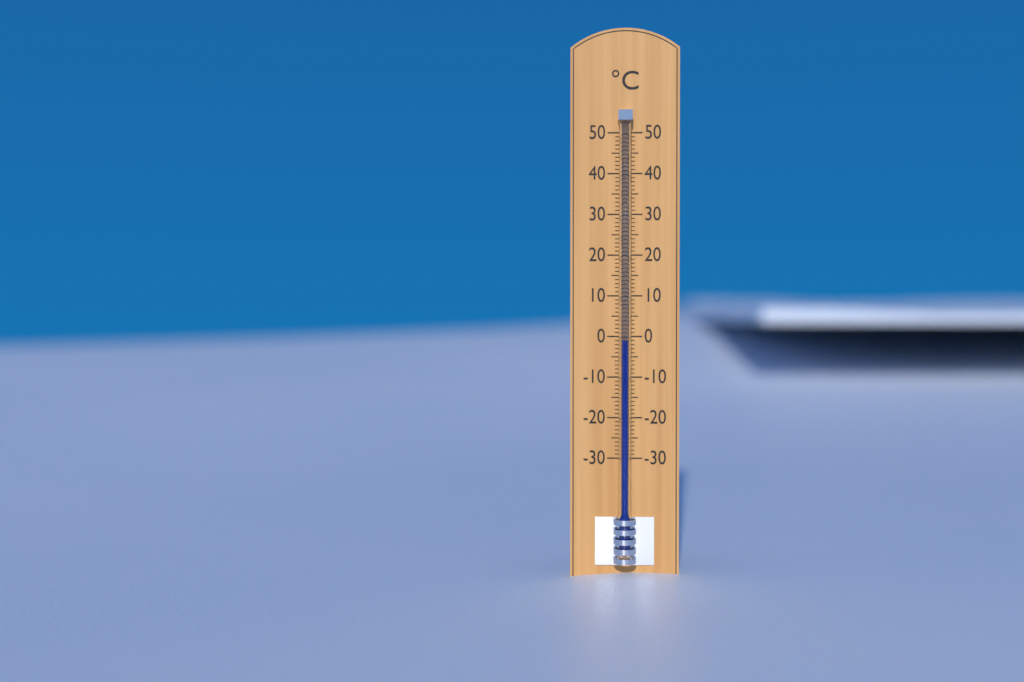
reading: -1 °C
